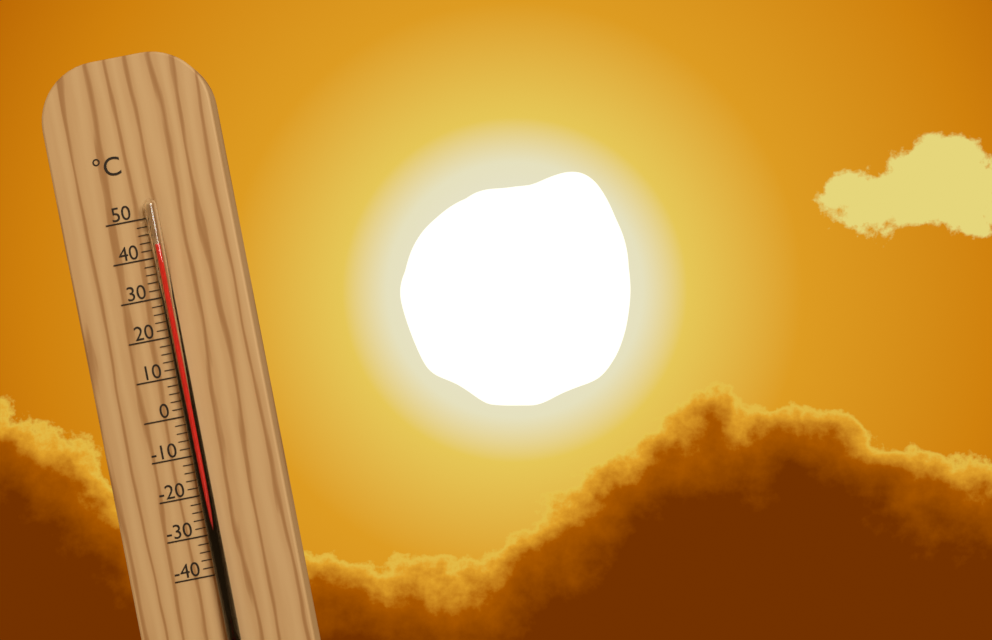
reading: 43 °C
